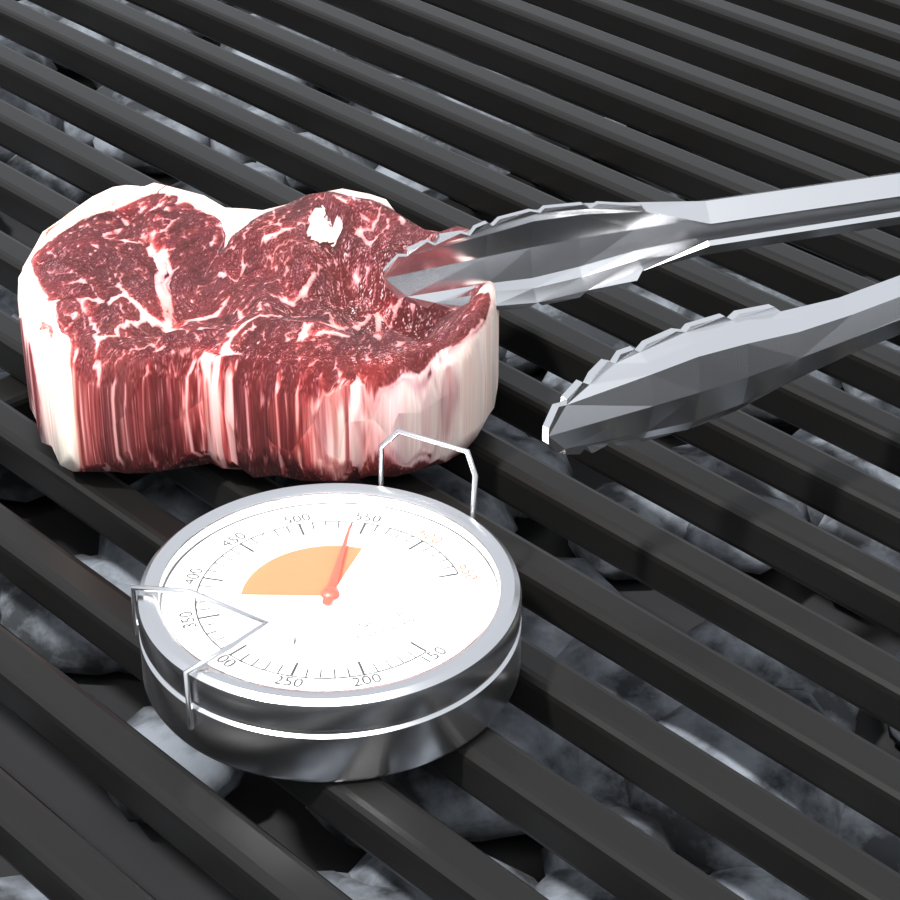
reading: 540 °F
